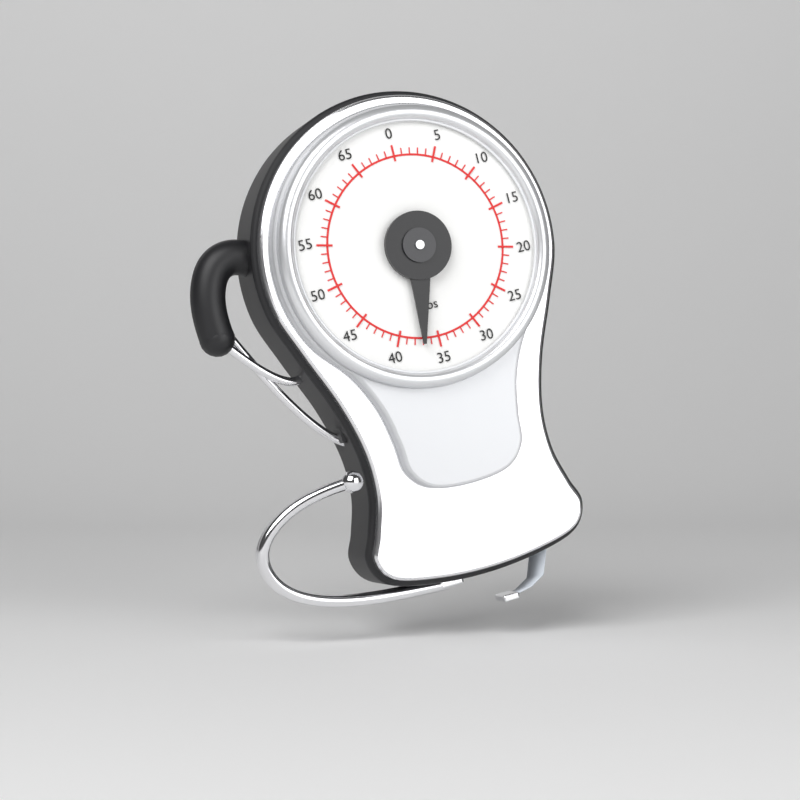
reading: 37 lbs
